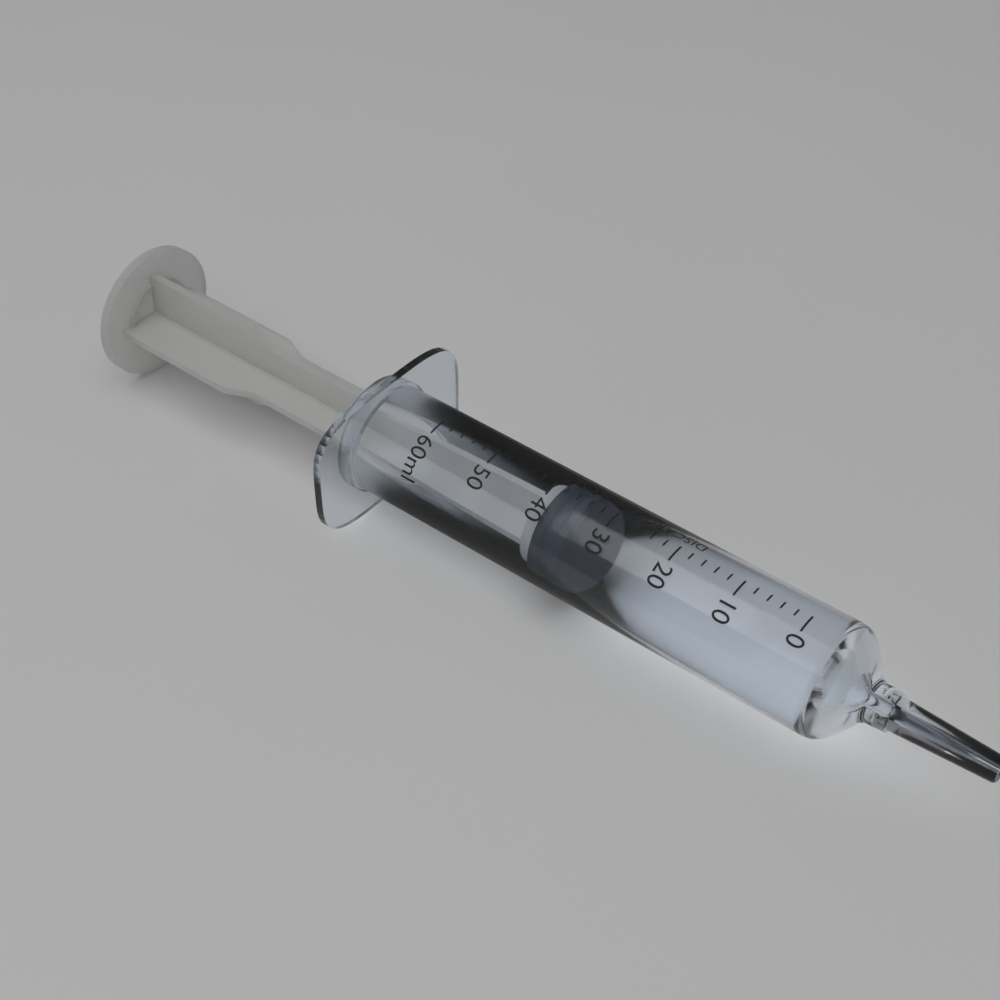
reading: 34 ml
